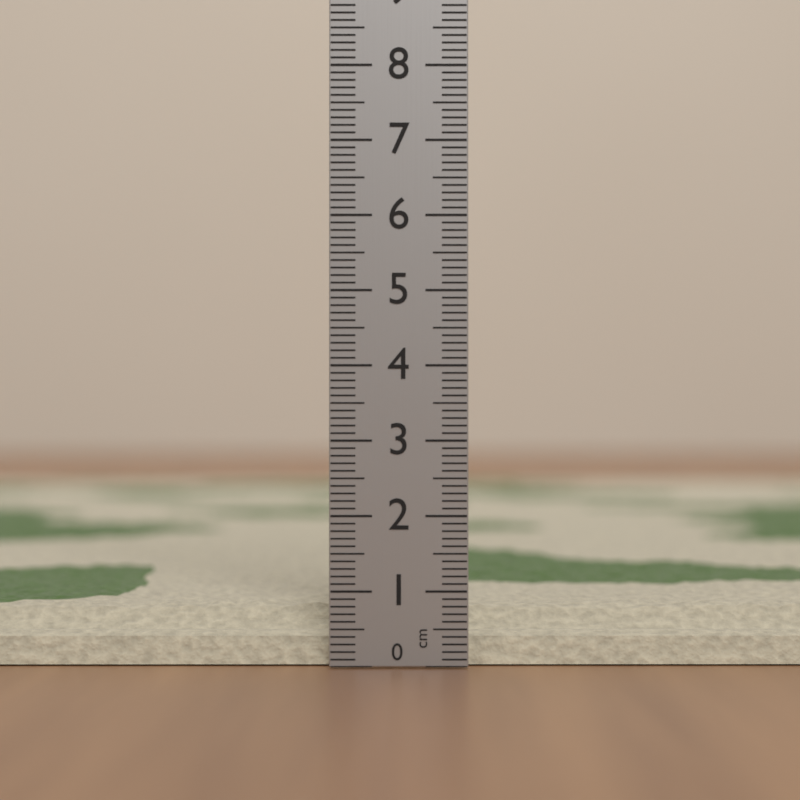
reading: 0.8 cm
